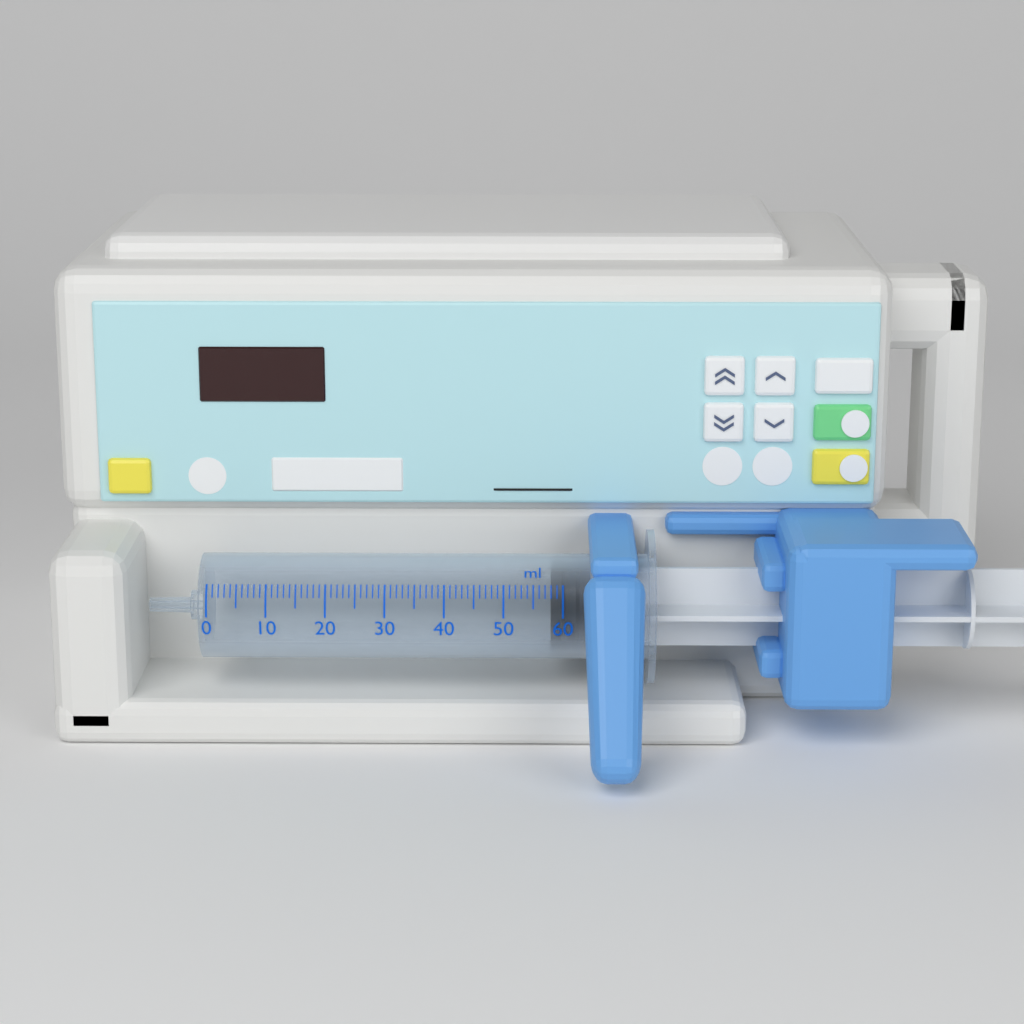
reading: 58 ml
